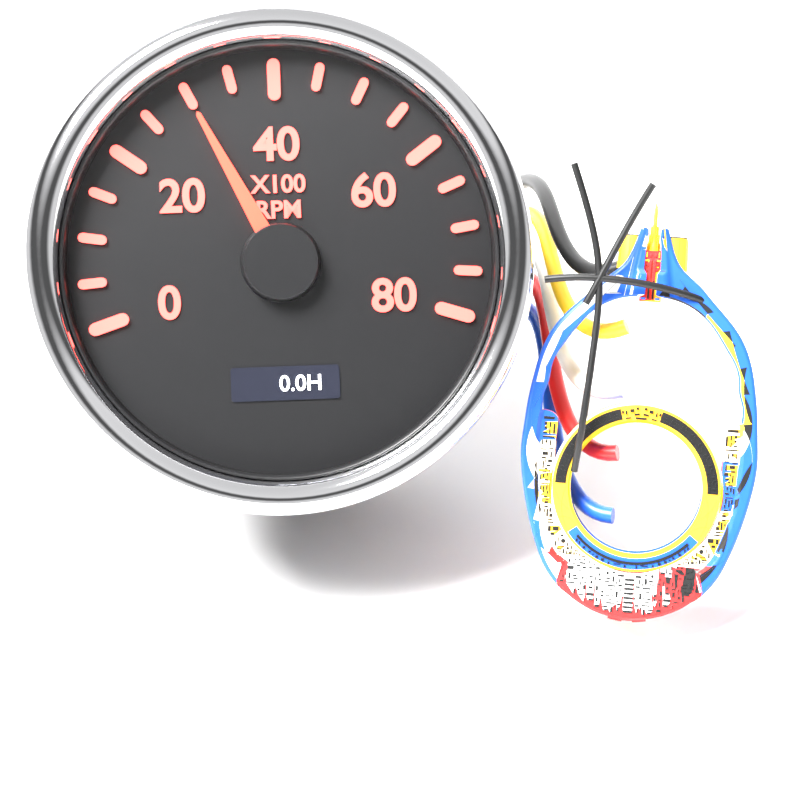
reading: 3000 RPM
